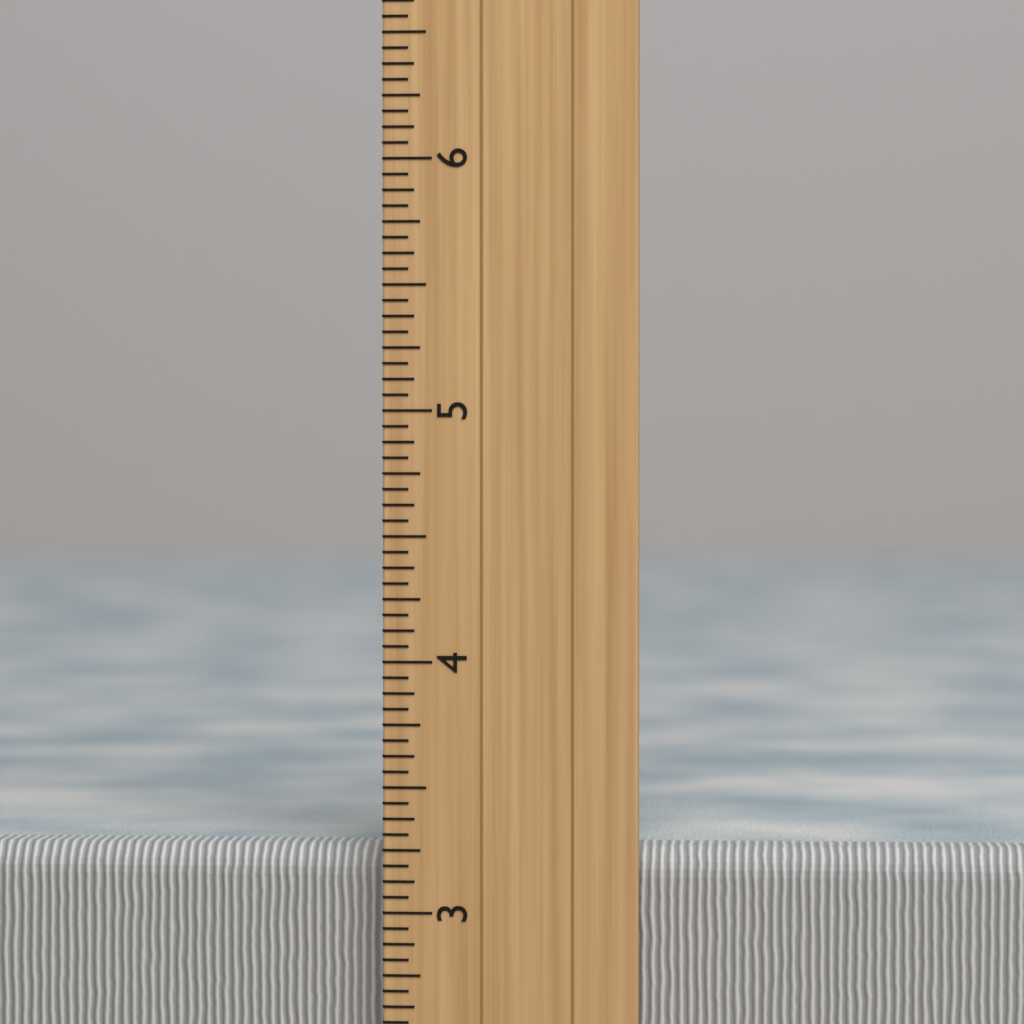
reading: 3.2500 inch
